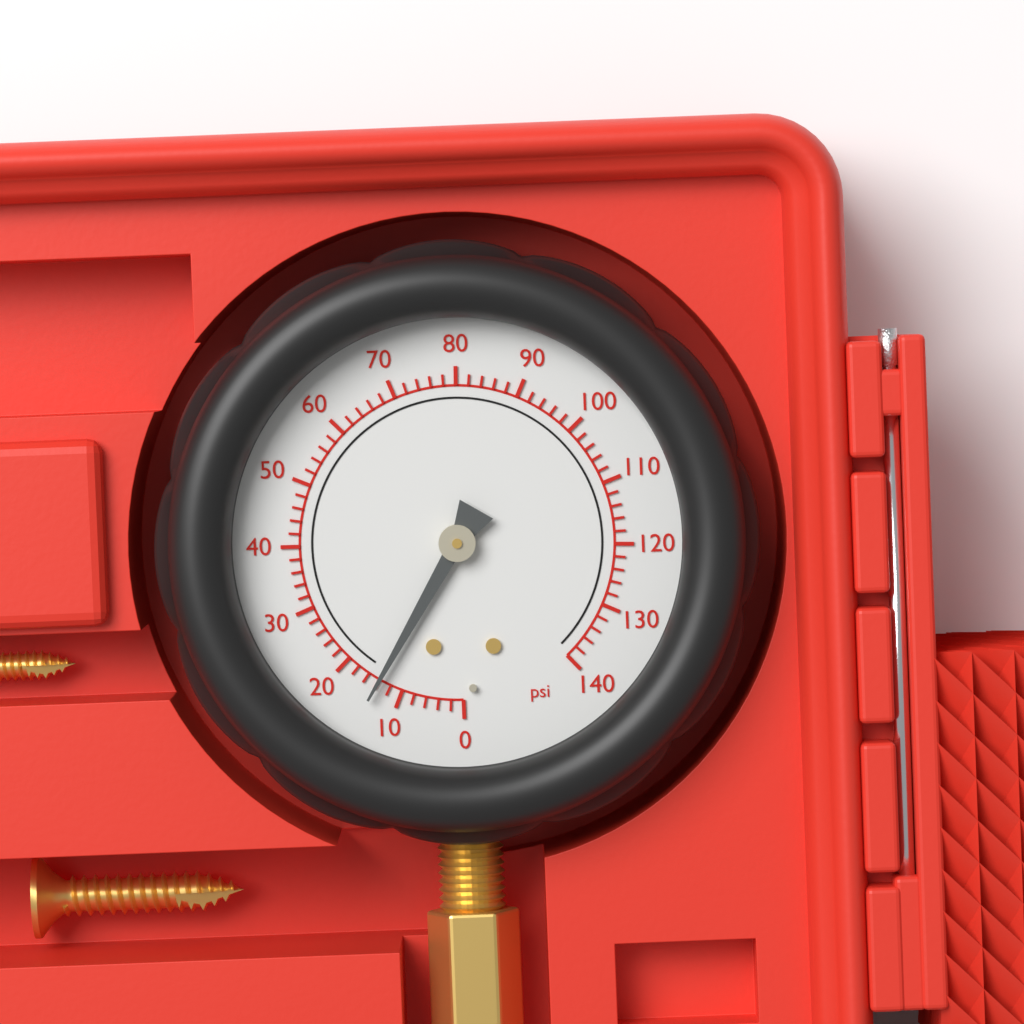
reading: 14 psi
